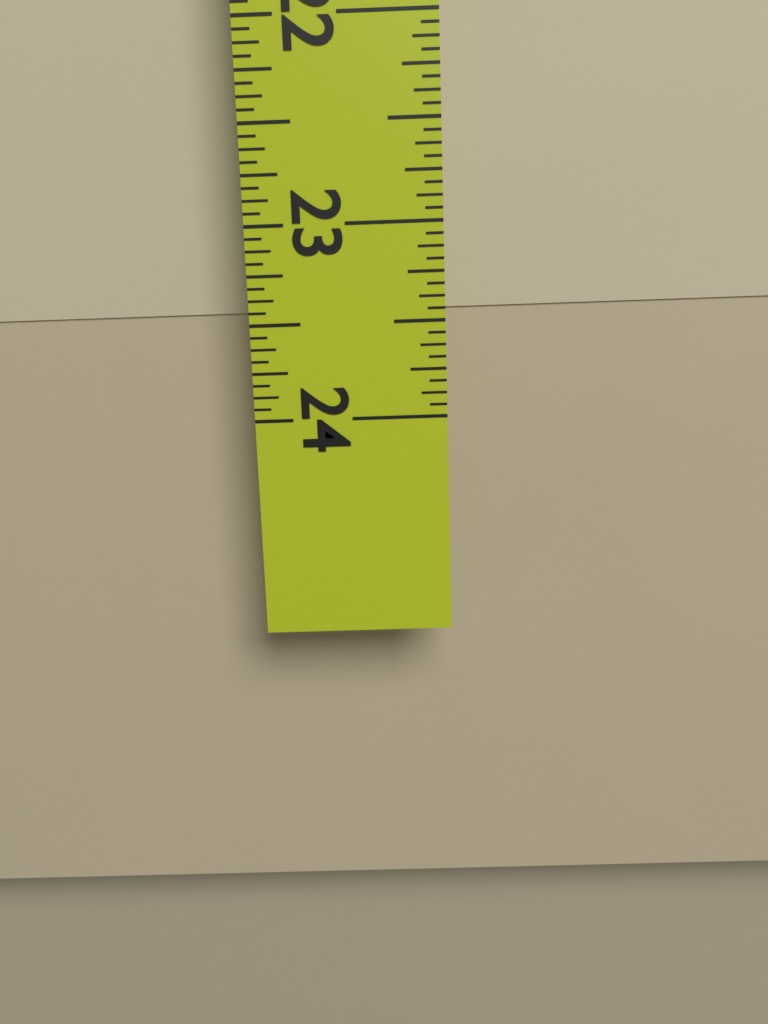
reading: 23.4375 in
